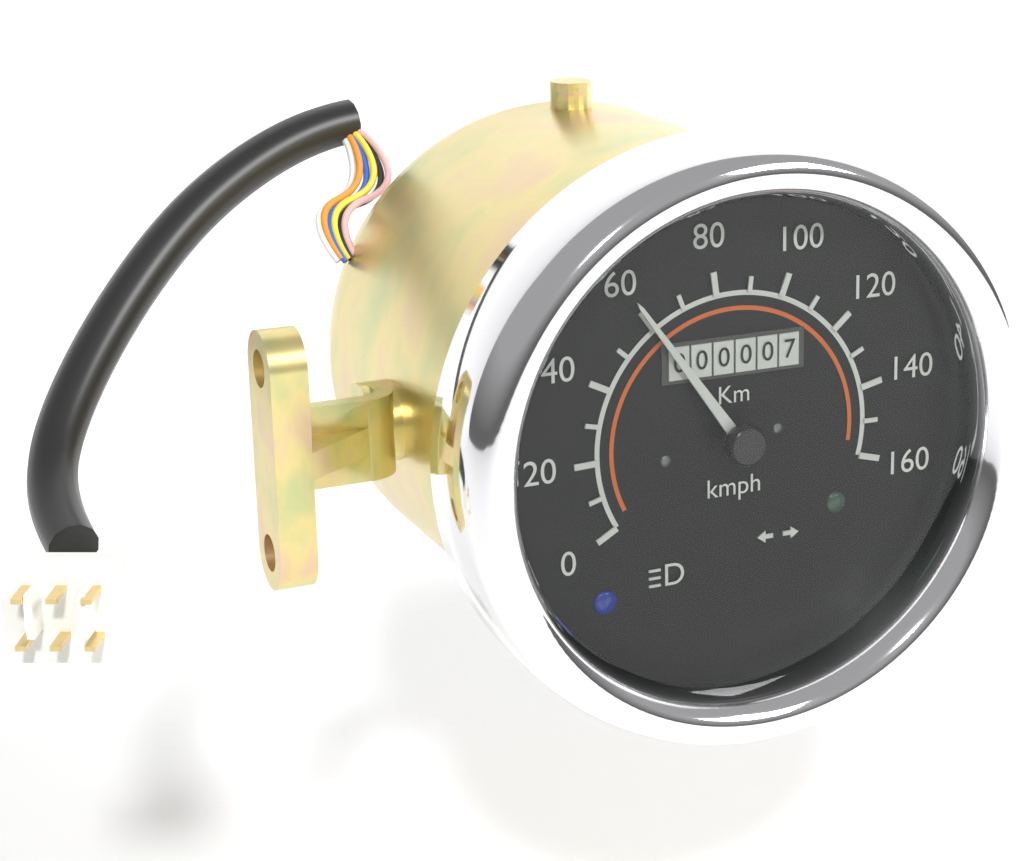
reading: 60 km/h
